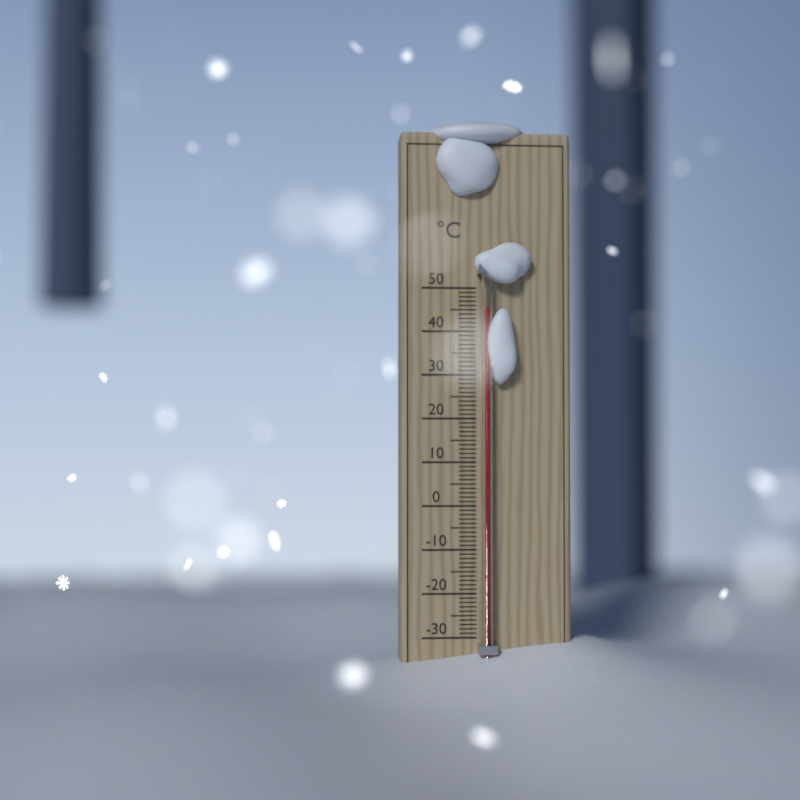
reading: 45 °C
